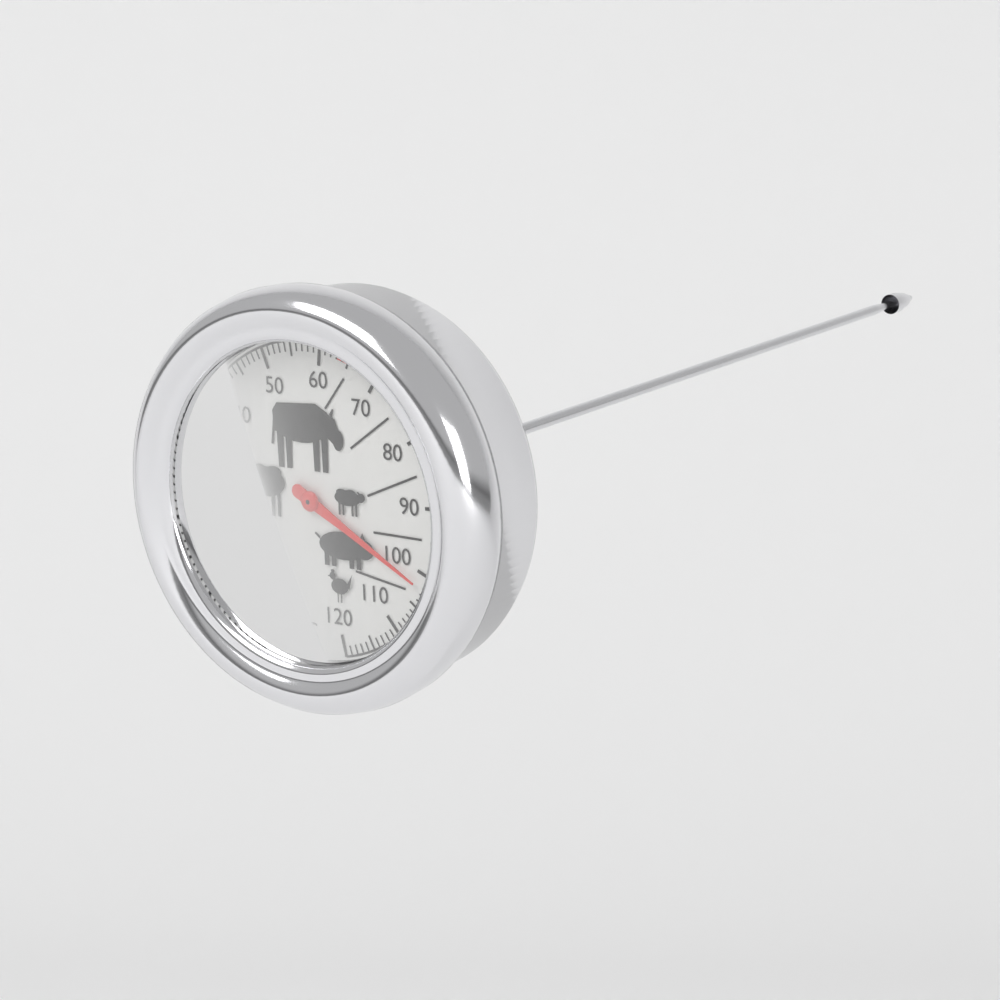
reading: 102 °C
